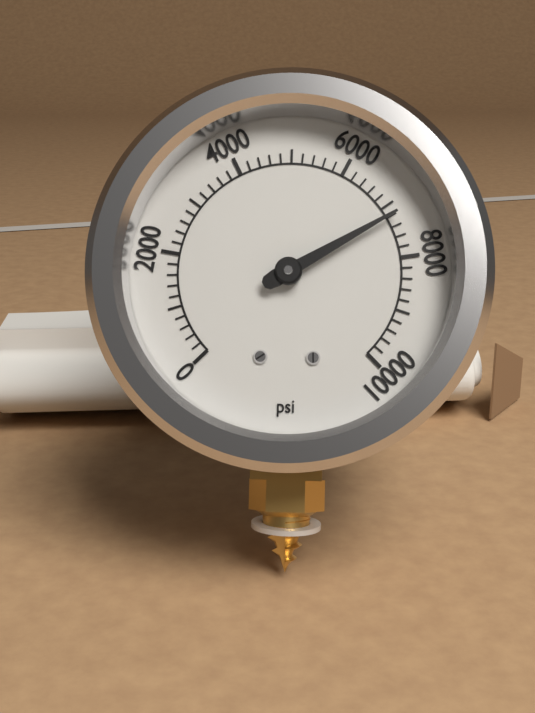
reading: 7200 psi
